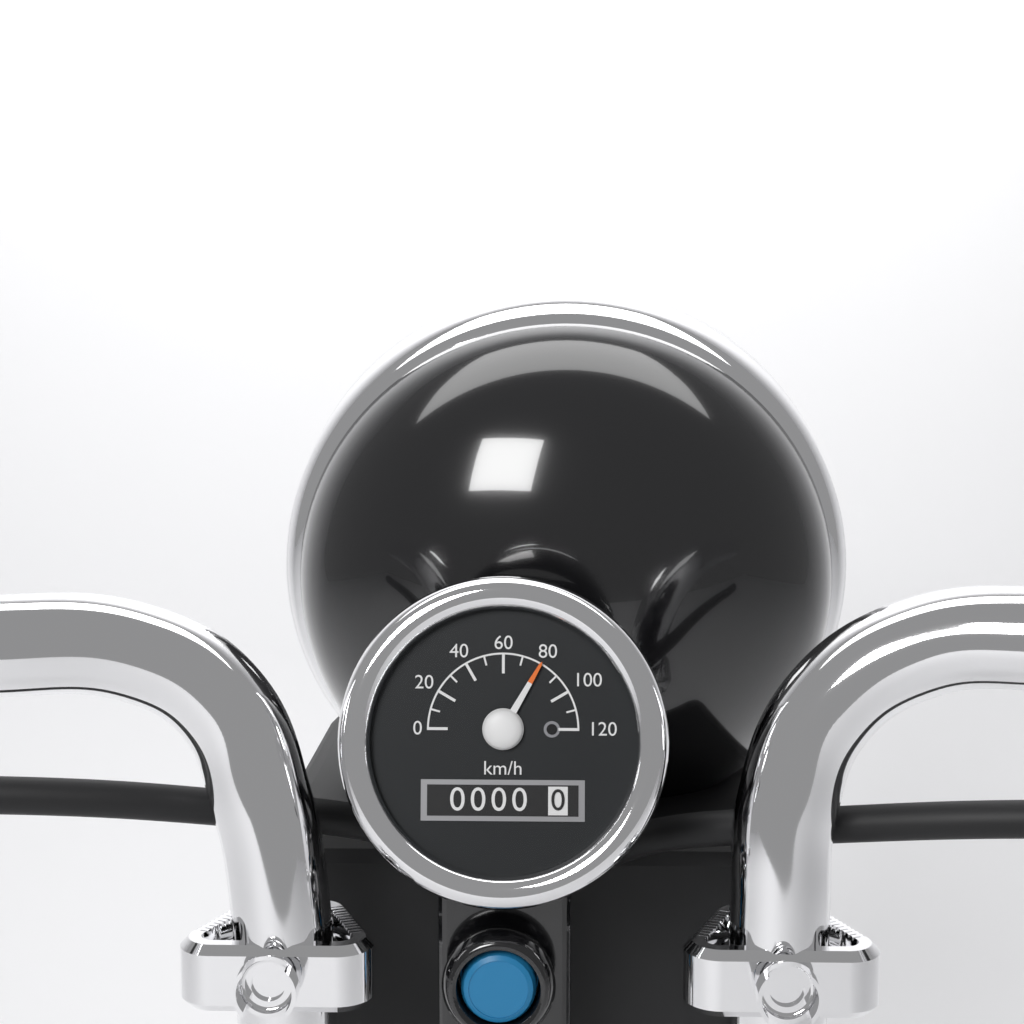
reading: 80 km/h
